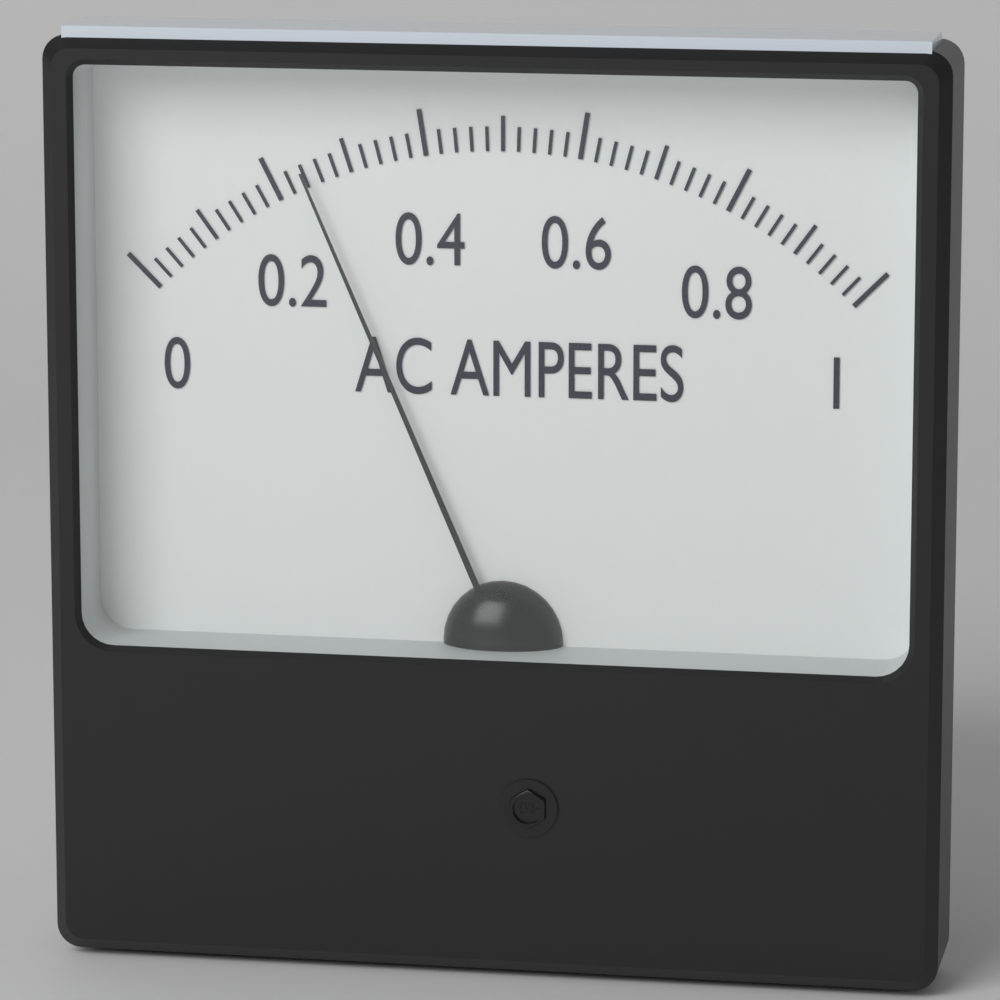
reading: 0.24 A
